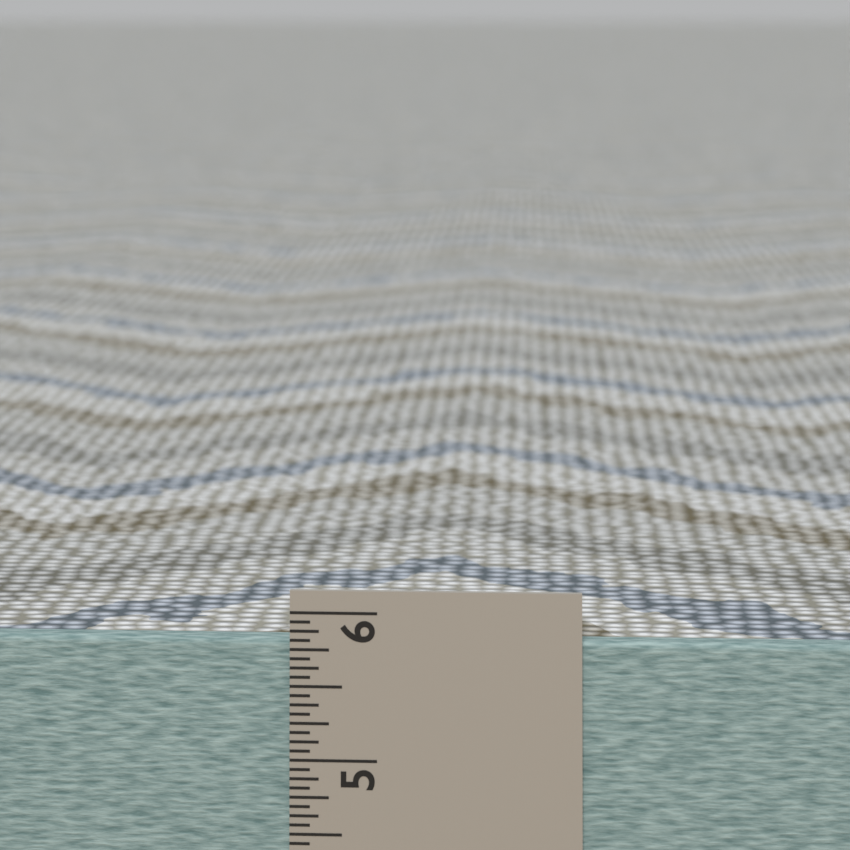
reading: 5.8125 in
